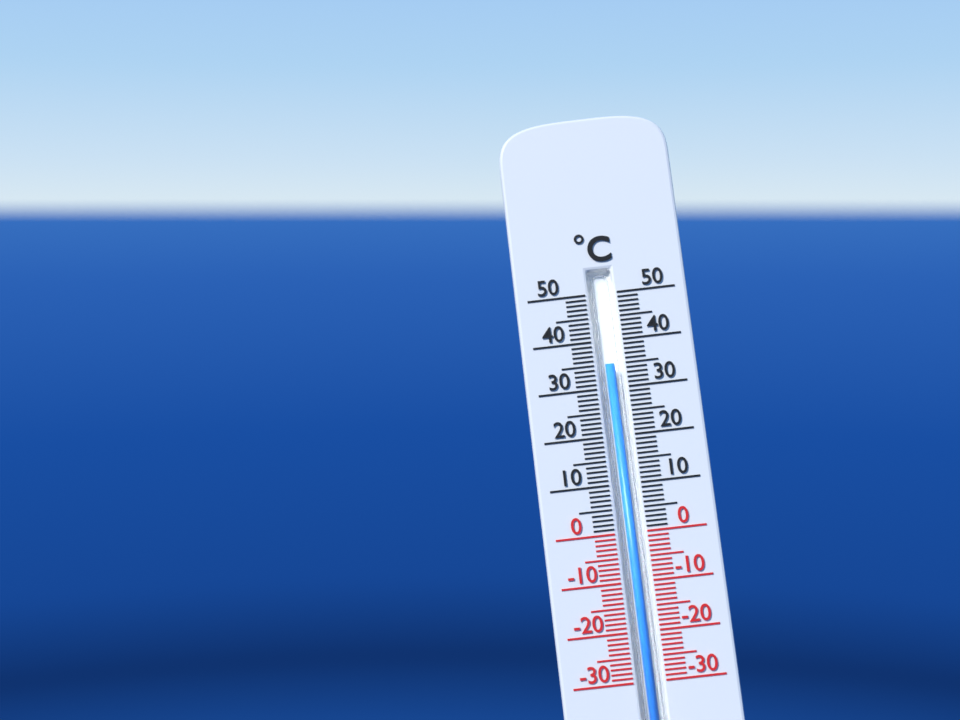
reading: 35 °C
